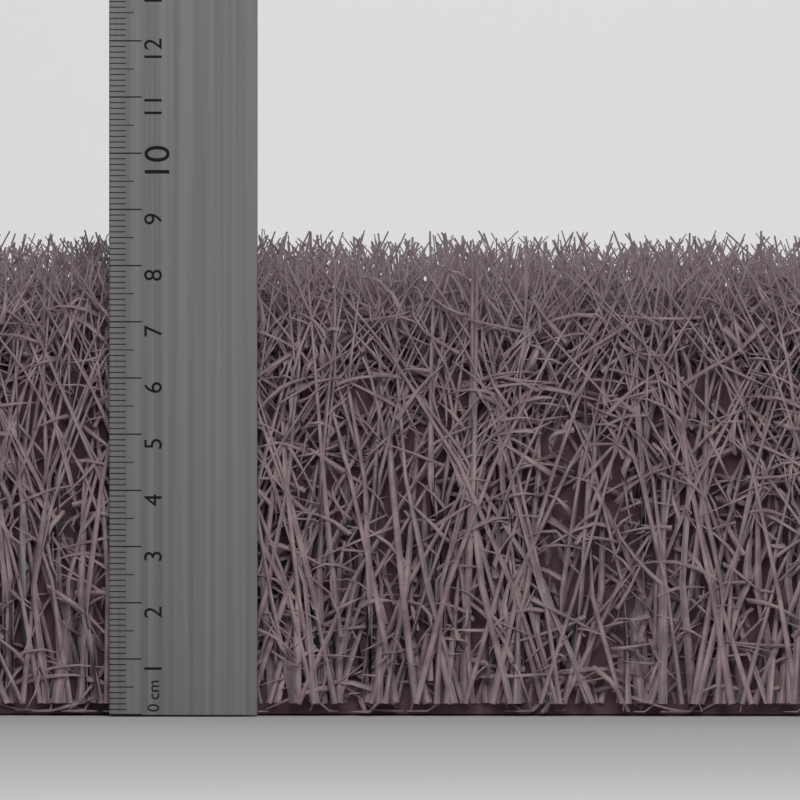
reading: 8.4 cm
